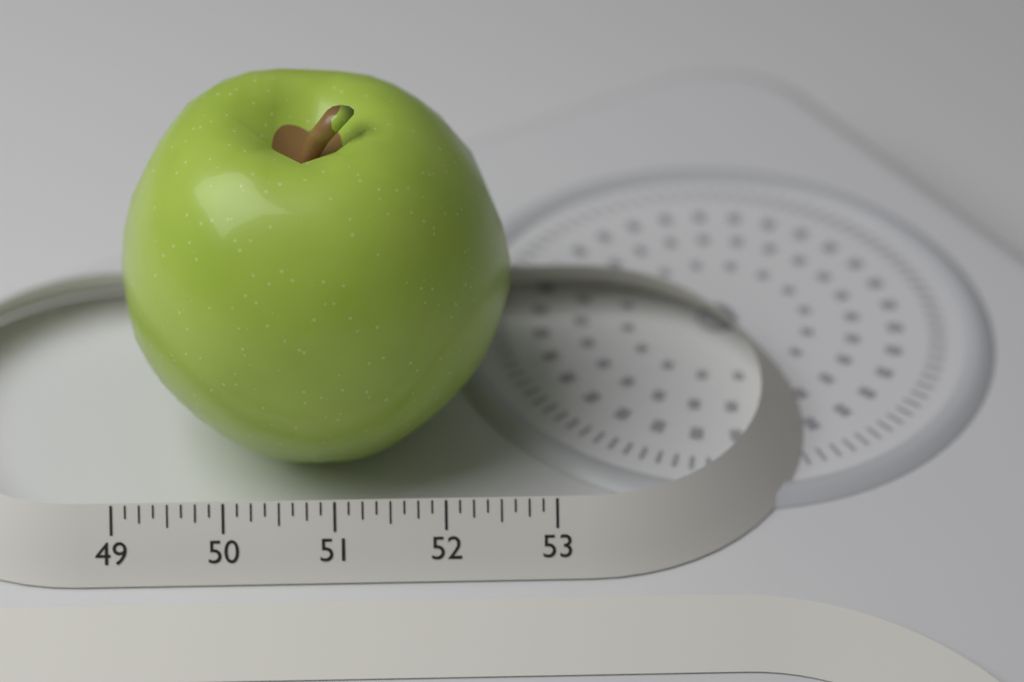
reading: 52.625 (no unit)
